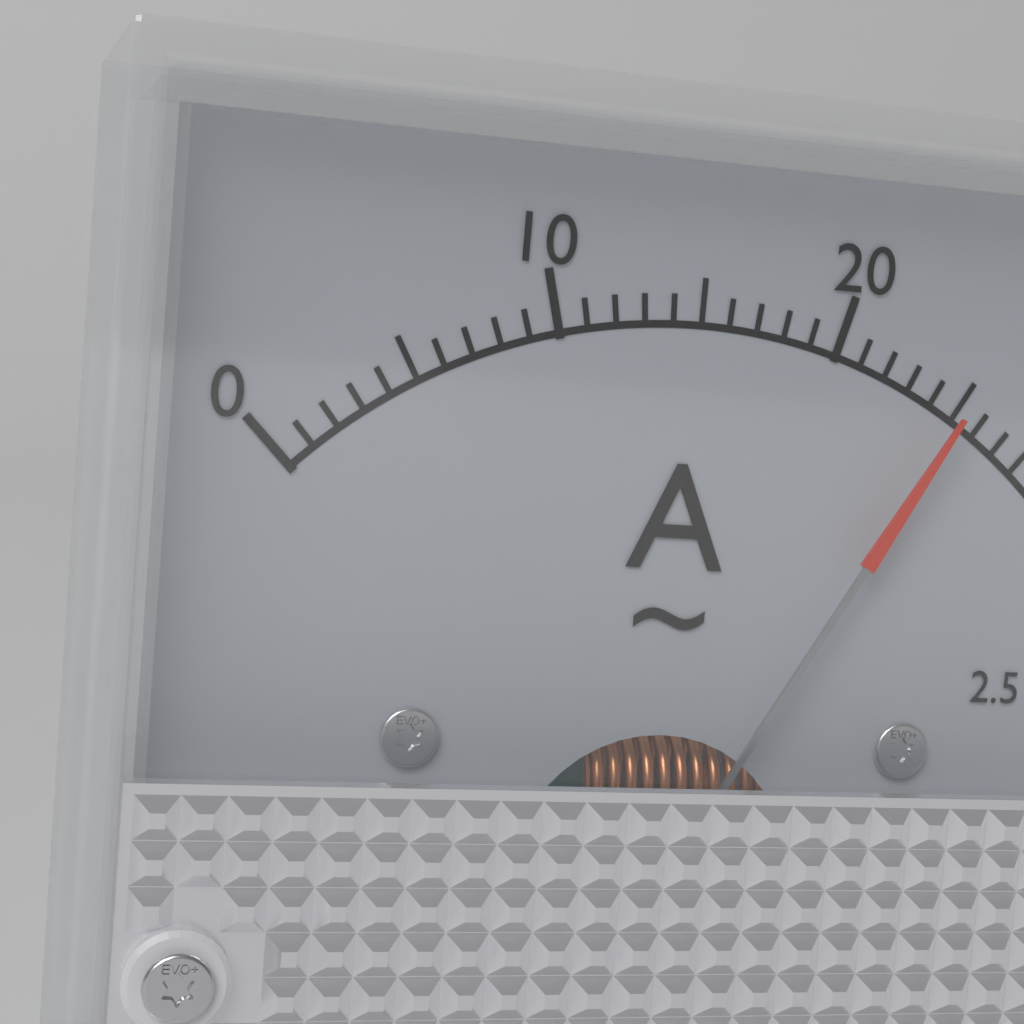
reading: 25 A
